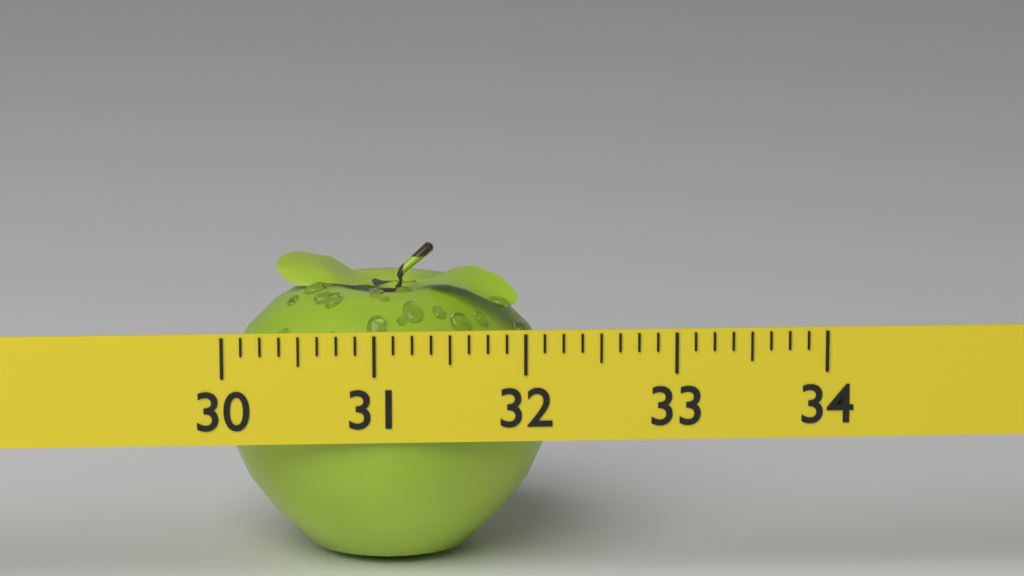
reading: 32.250 (no unit)
